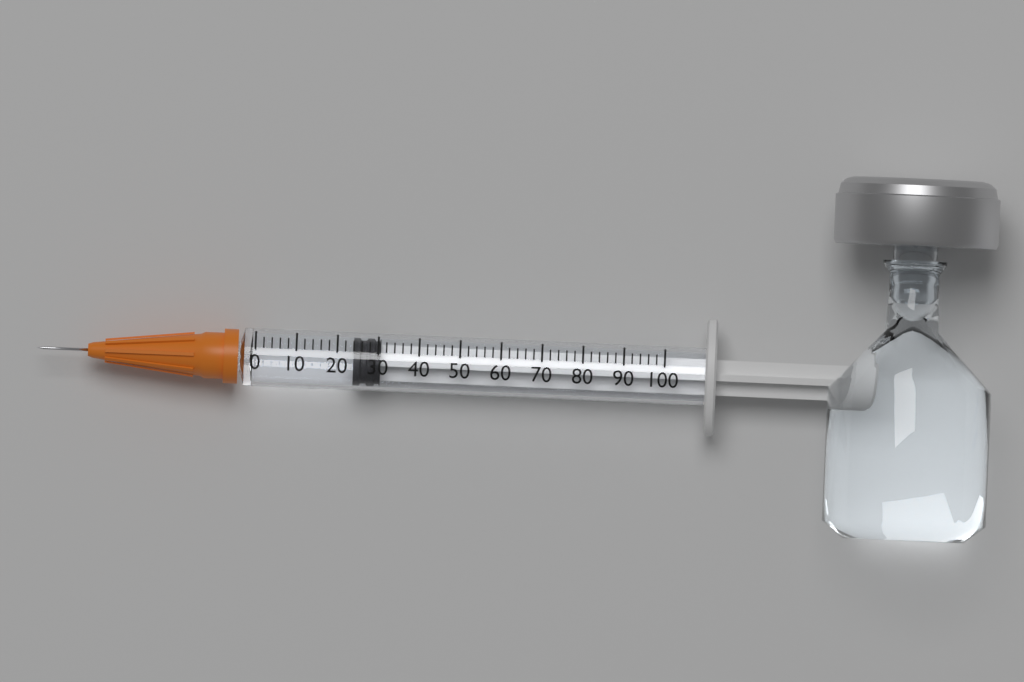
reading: 24 (no unit)
